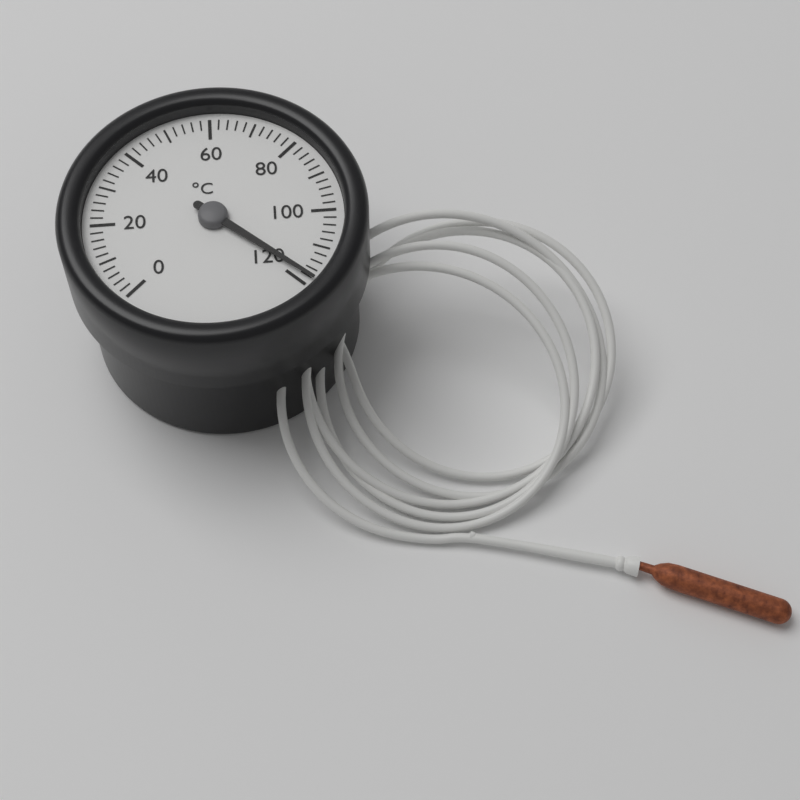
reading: 118 °C
